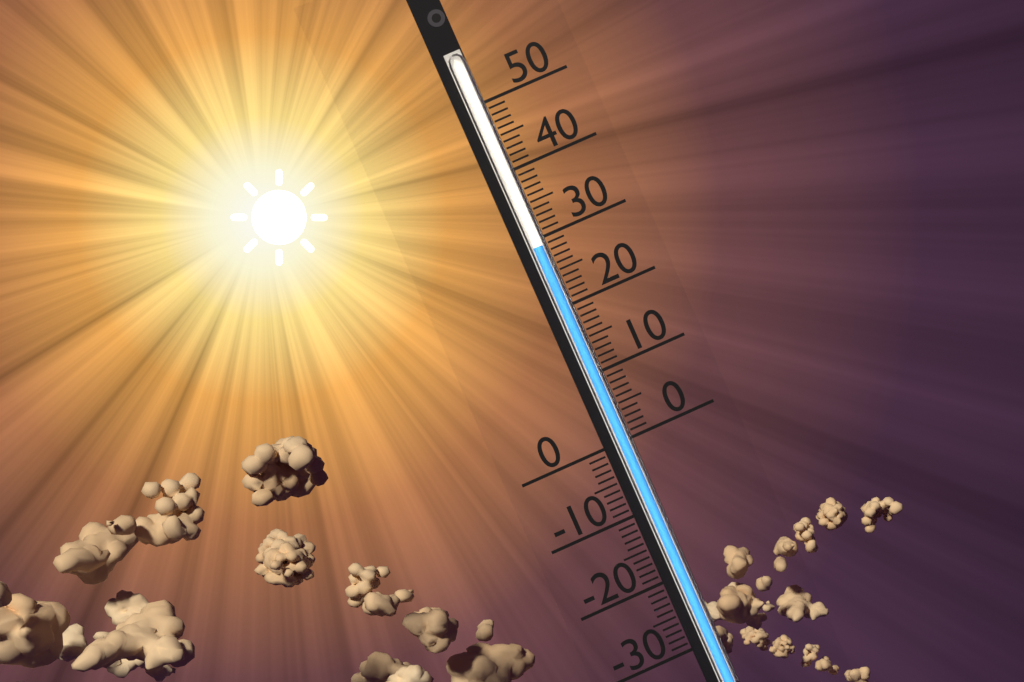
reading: 29 (no unit)
